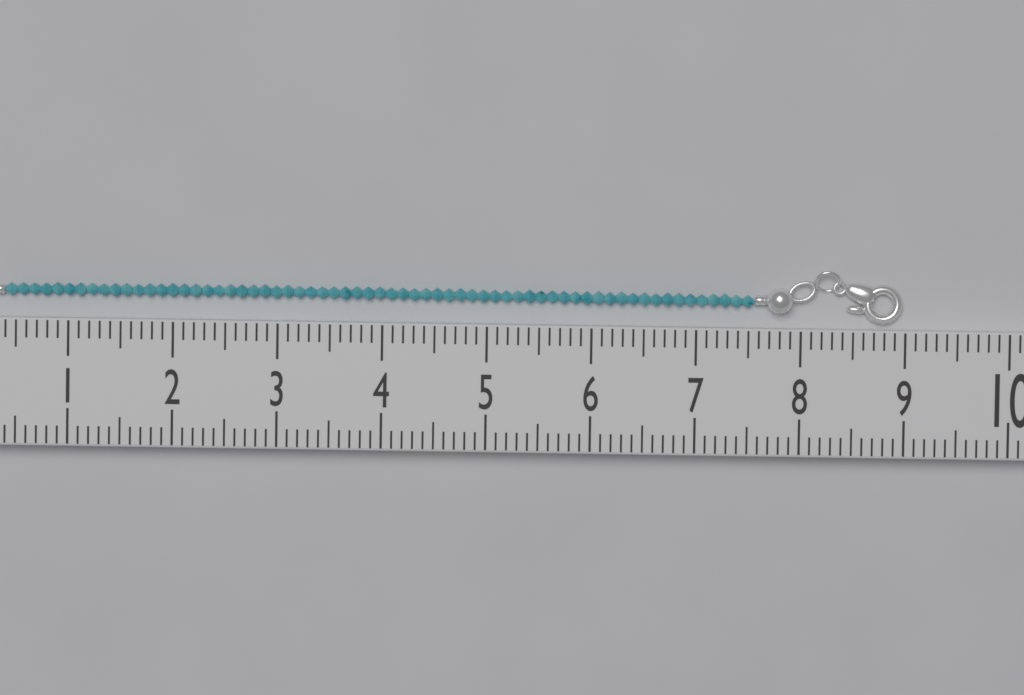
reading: 9.0 (no unit)
